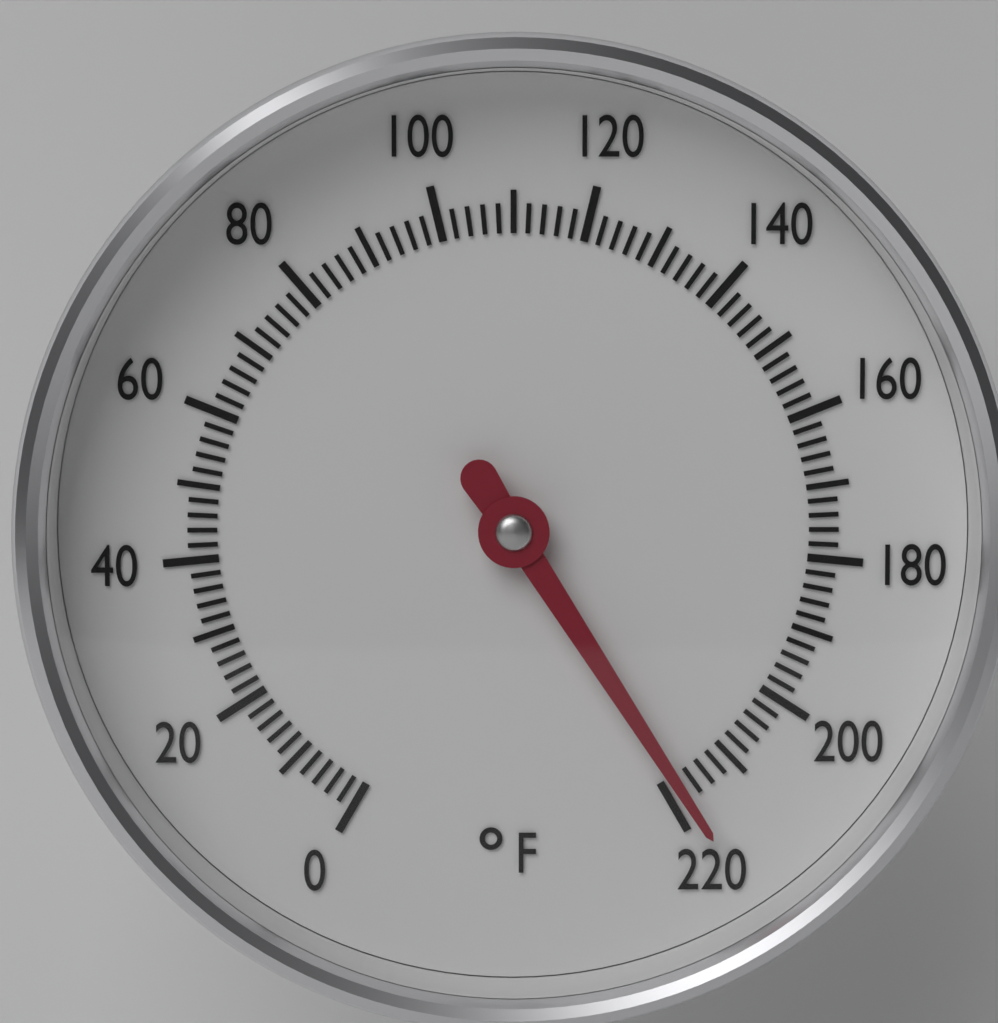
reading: 218 °F
